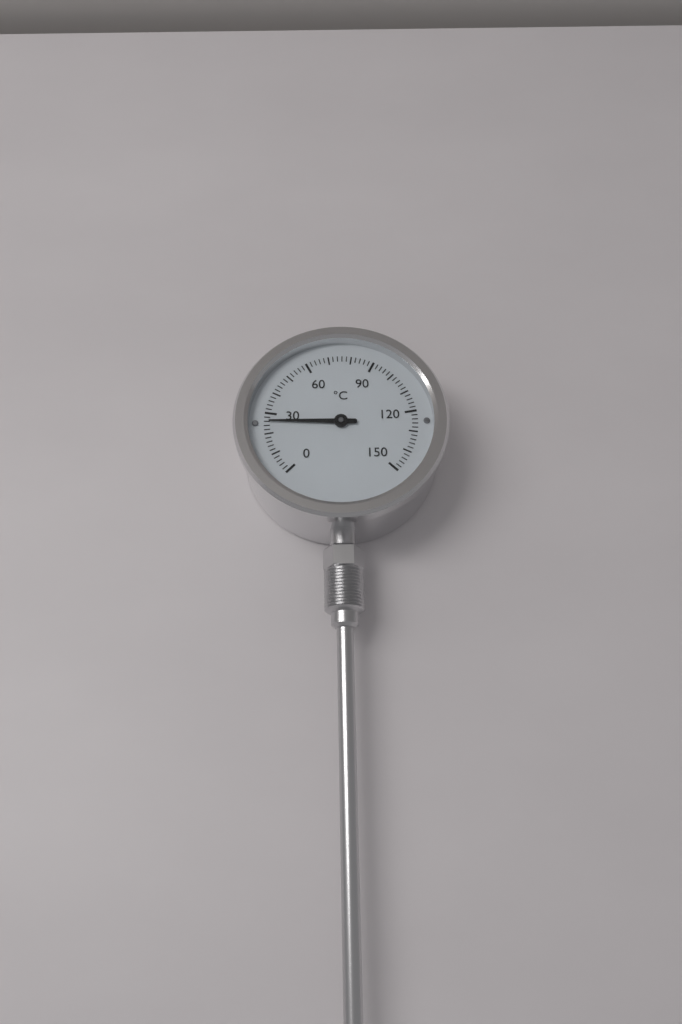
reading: 26 °C
